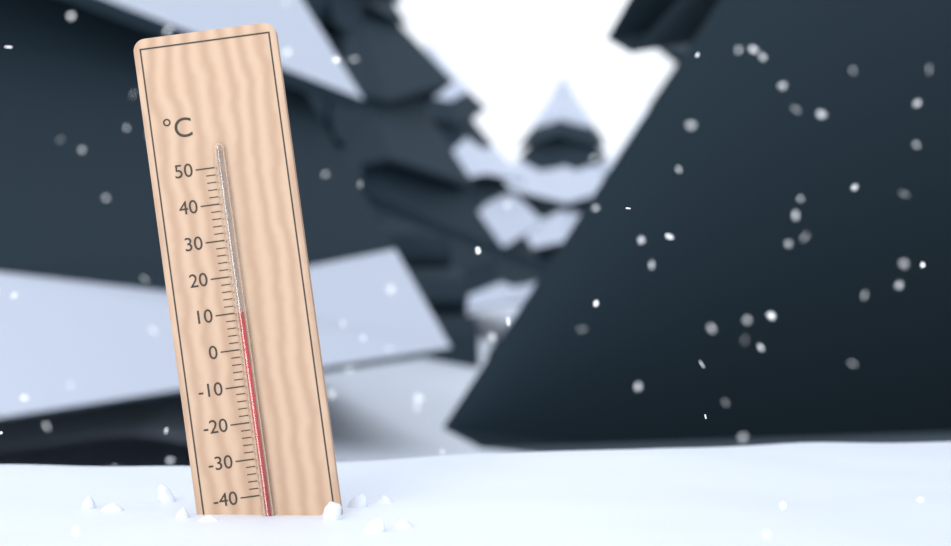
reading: 10 °C
